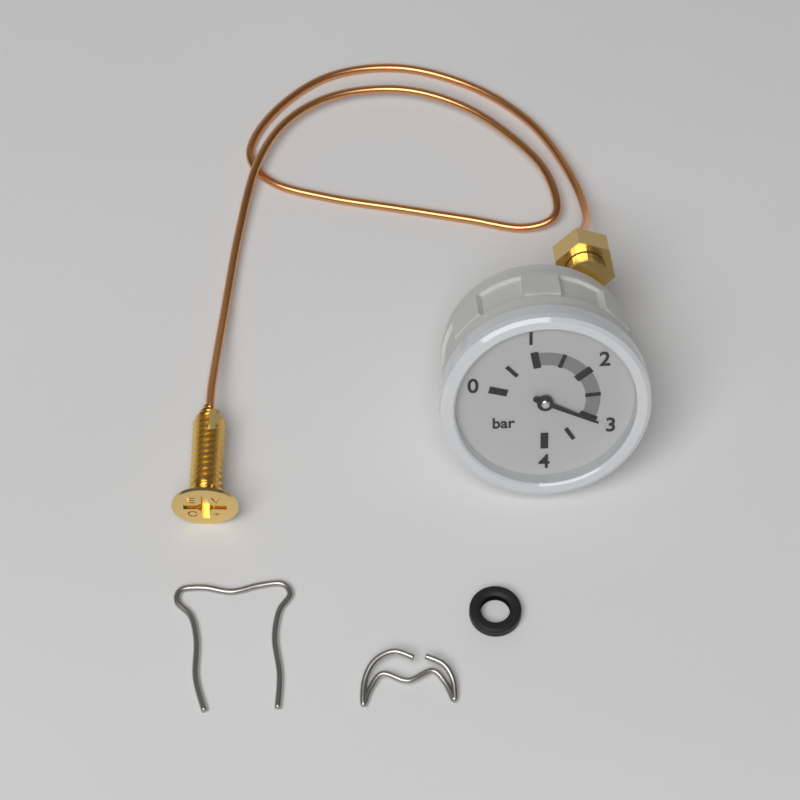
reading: 3.0 bar
